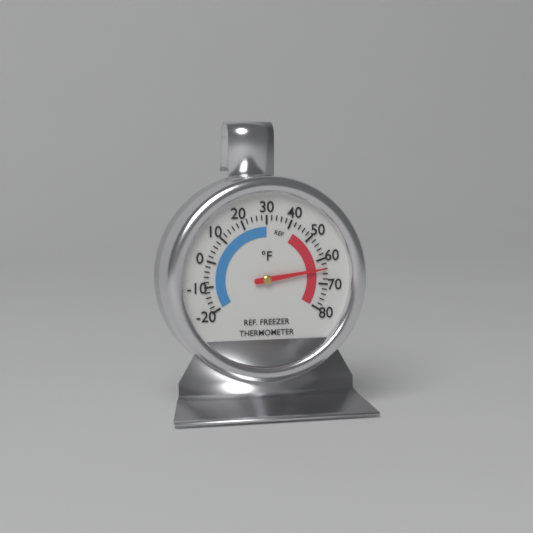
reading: 64 °F
